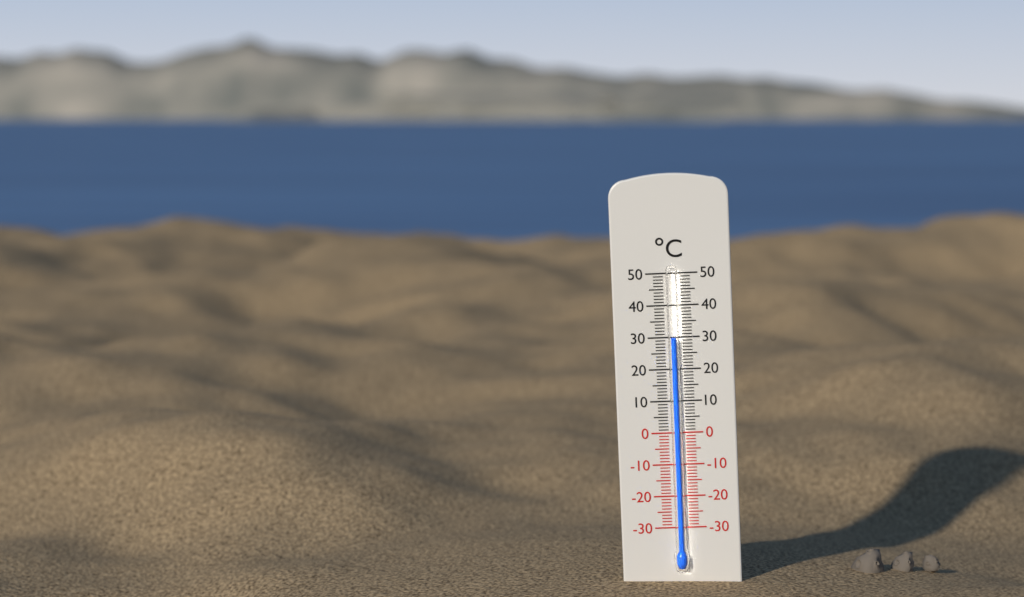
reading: 30 °C
